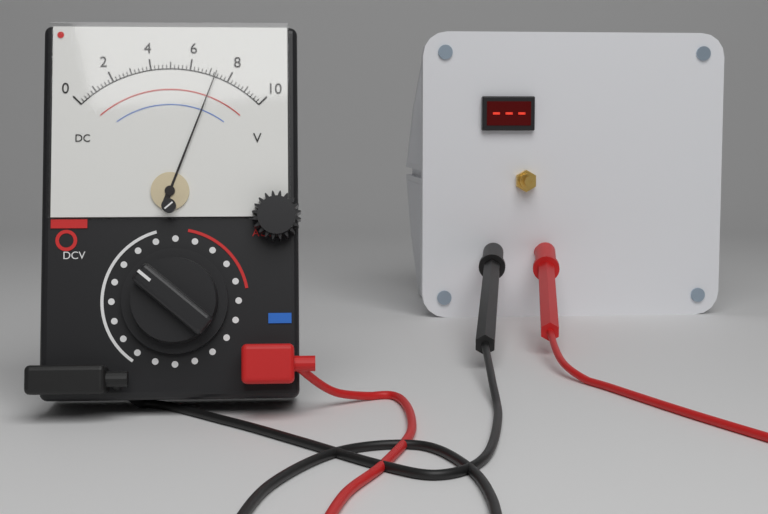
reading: 7.3 V
